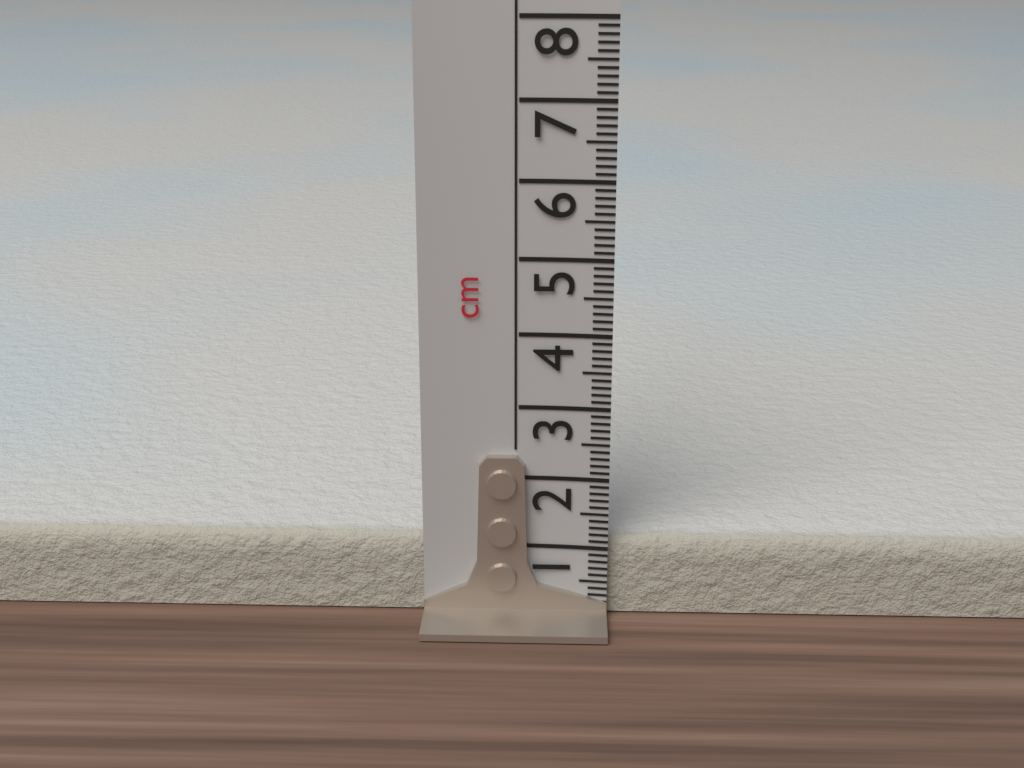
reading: 1.1 cm
